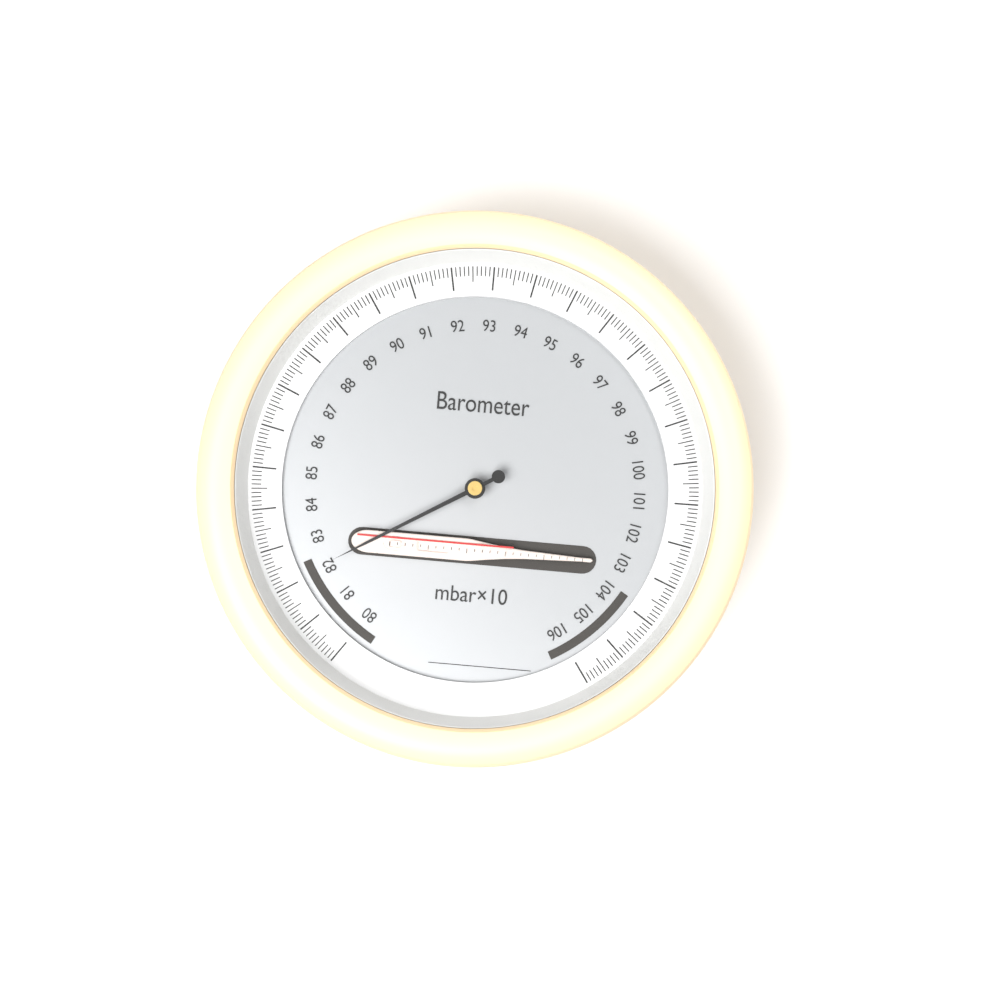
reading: 82.1 mbar×10
